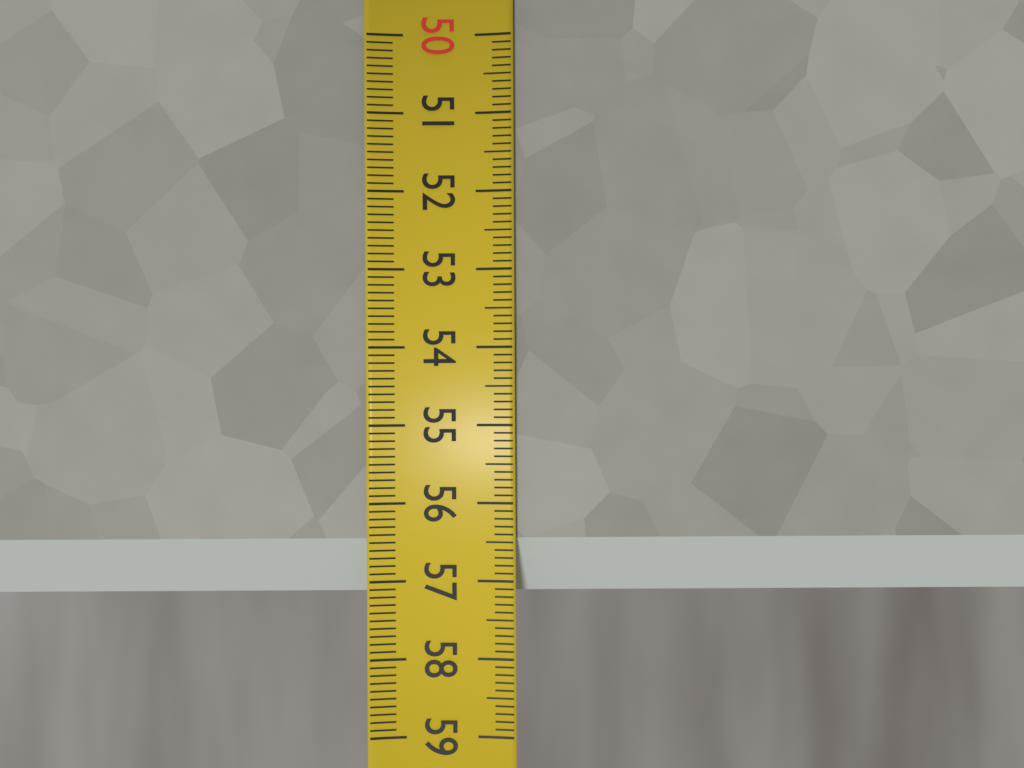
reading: 57.2 (no unit)
